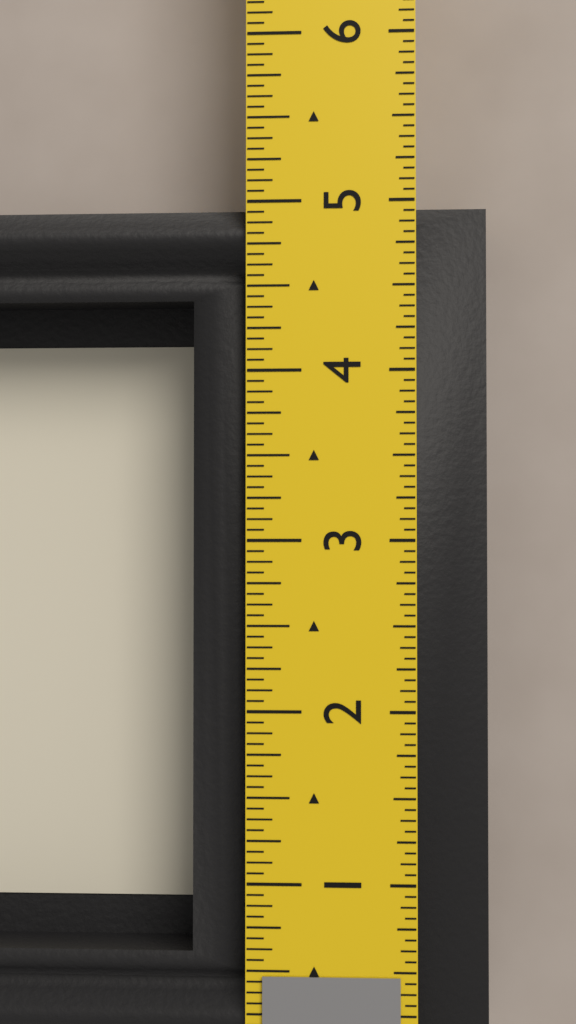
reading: 5.0000 in
